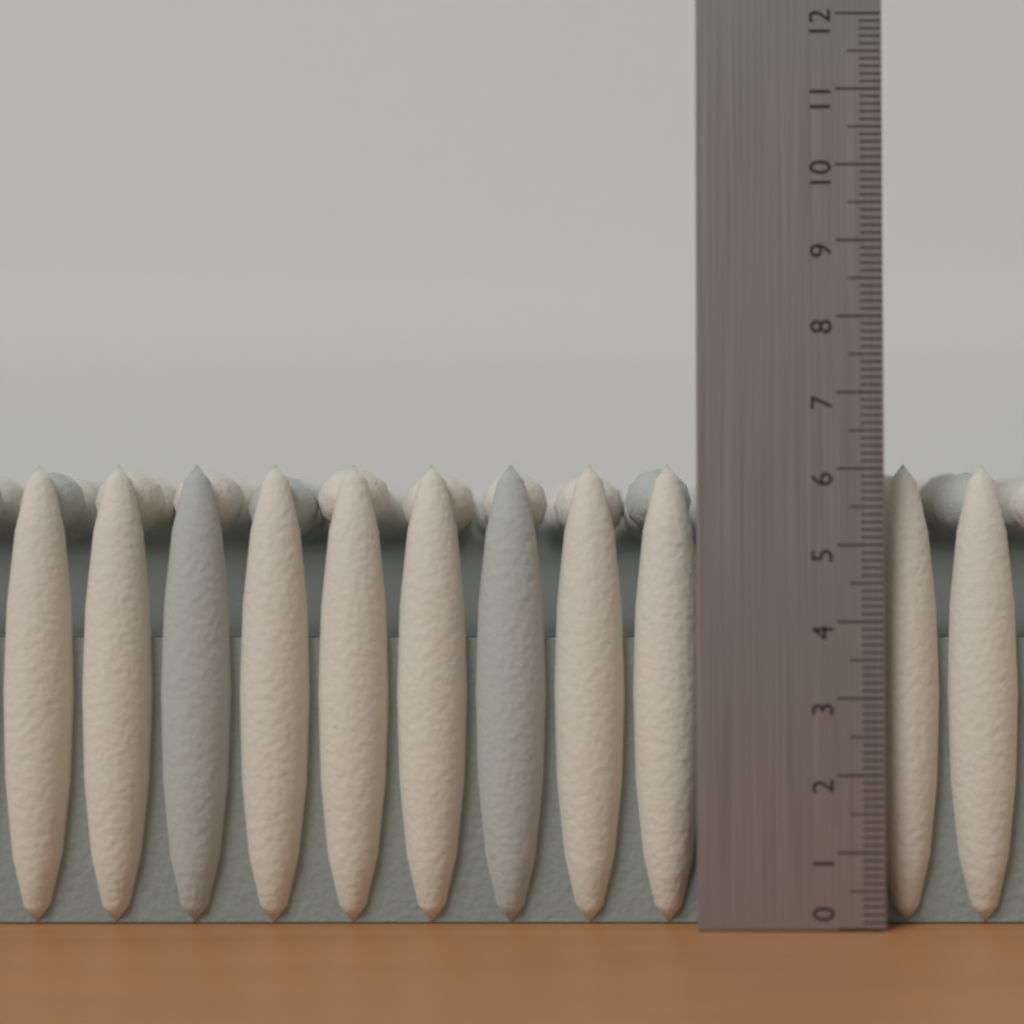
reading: 6.1 (no unit)
